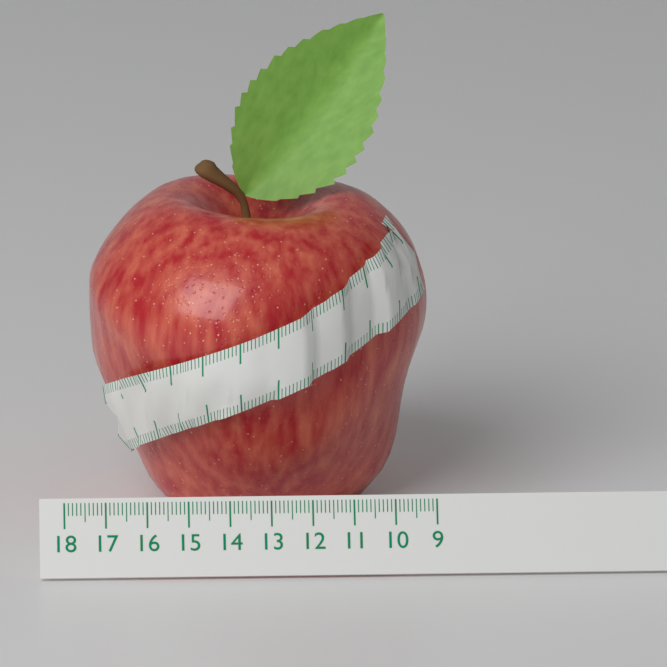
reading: 17.3 (no unit)
